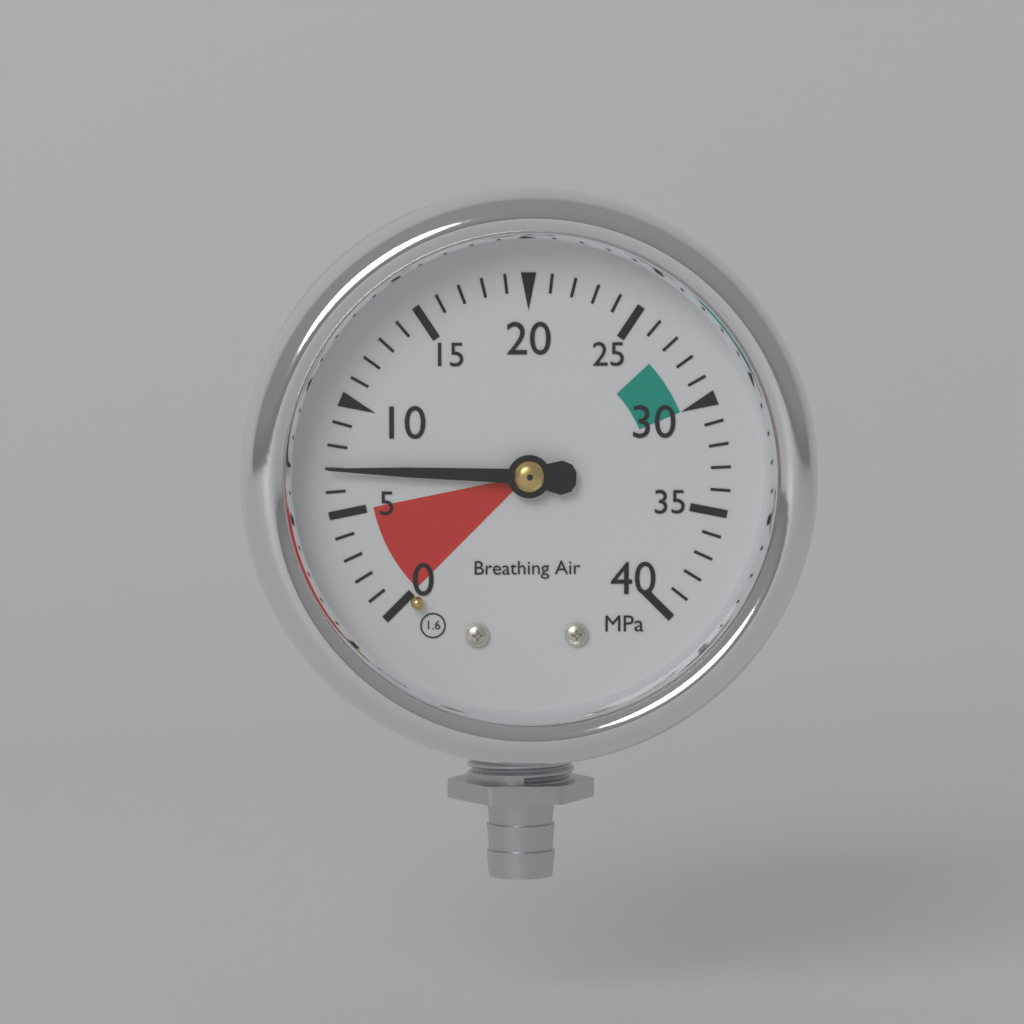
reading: 7 MPa
